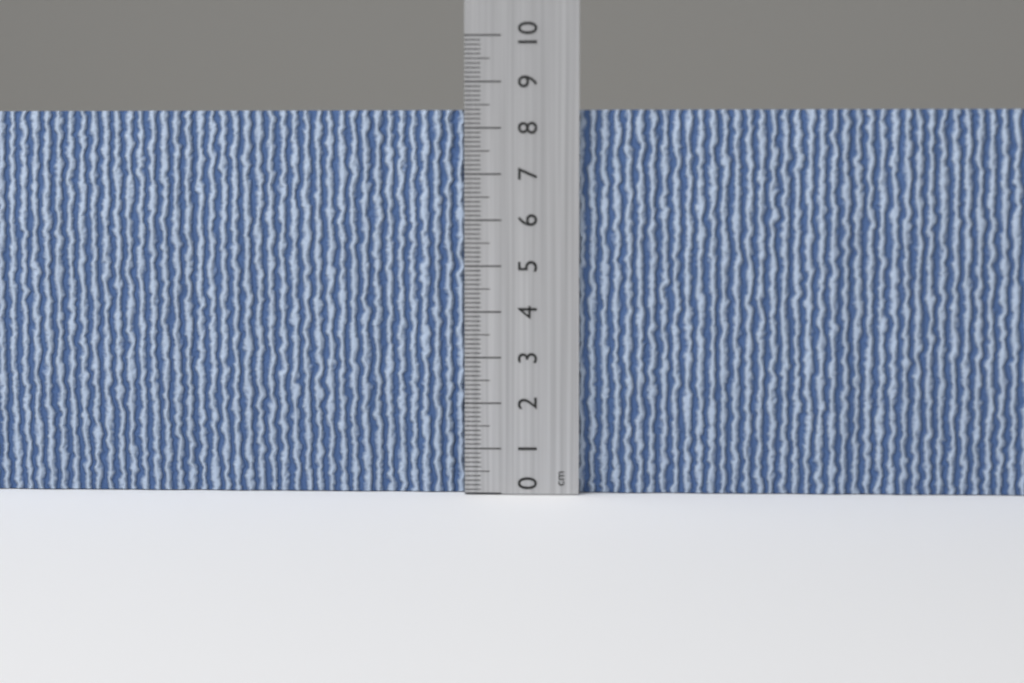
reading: 8.4 cm
